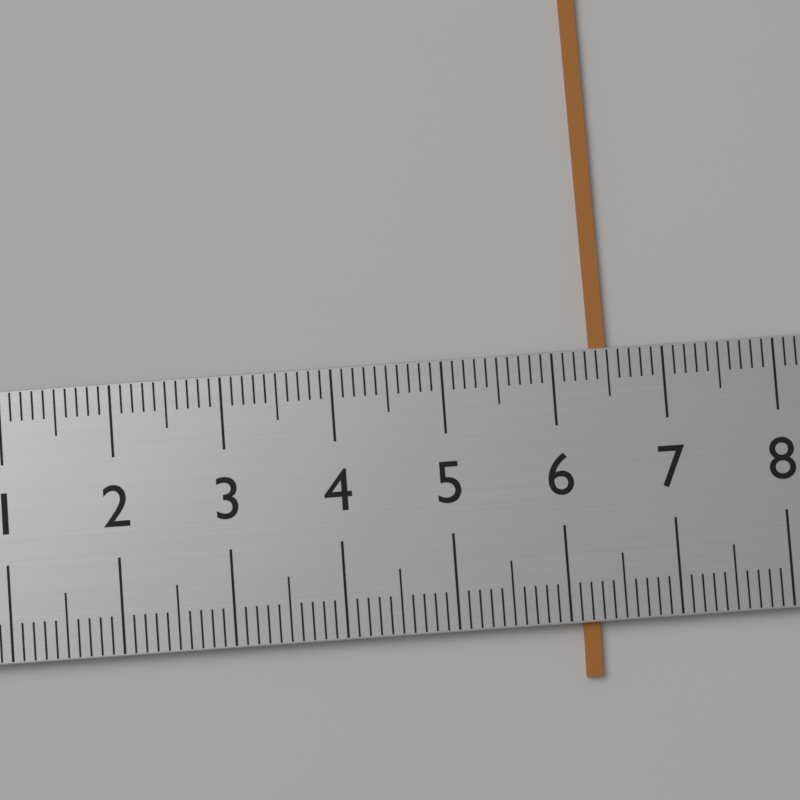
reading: 6.5 (no unit)
